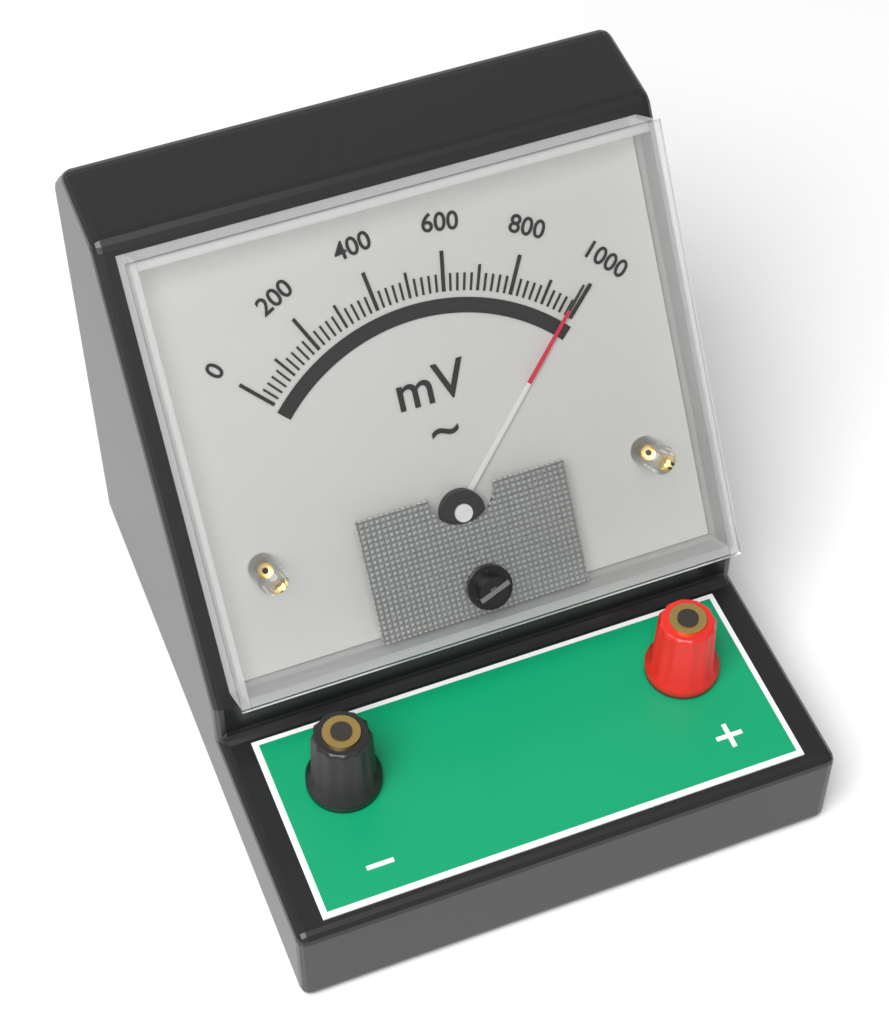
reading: 980 mV
